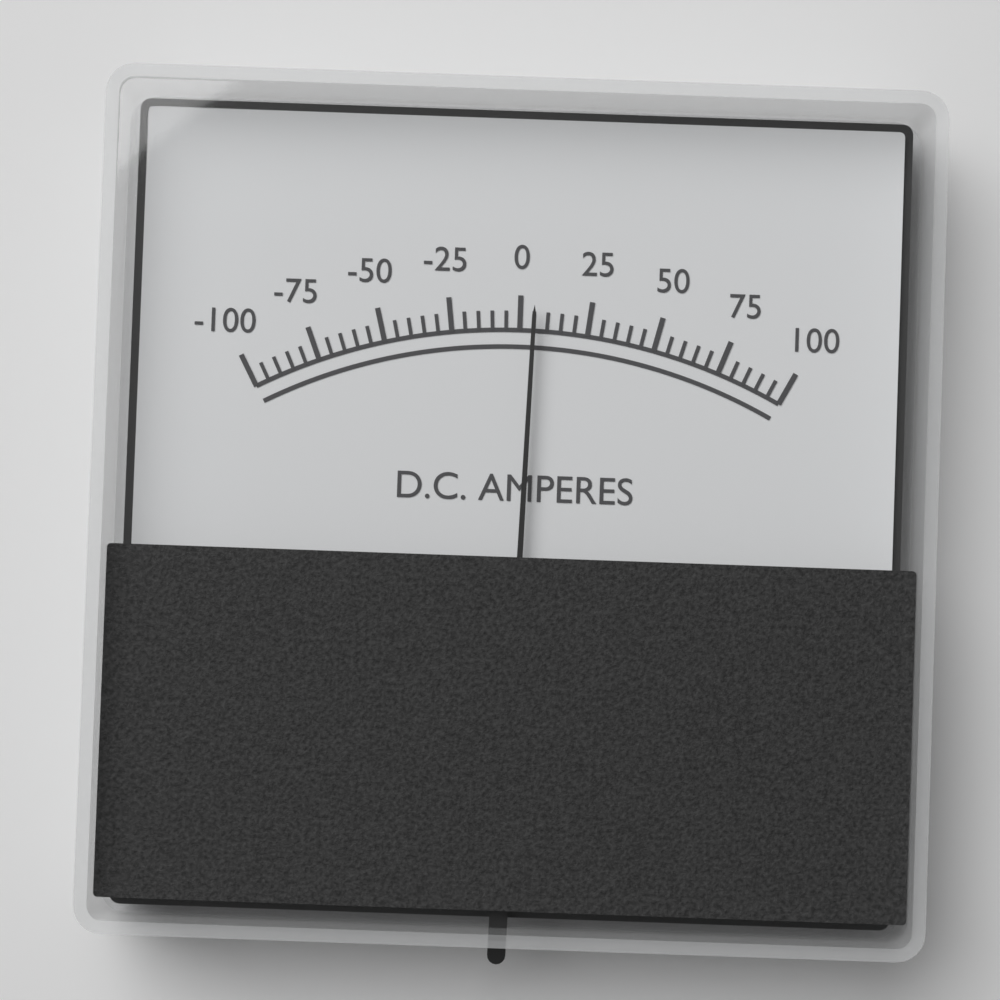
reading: 5 A
